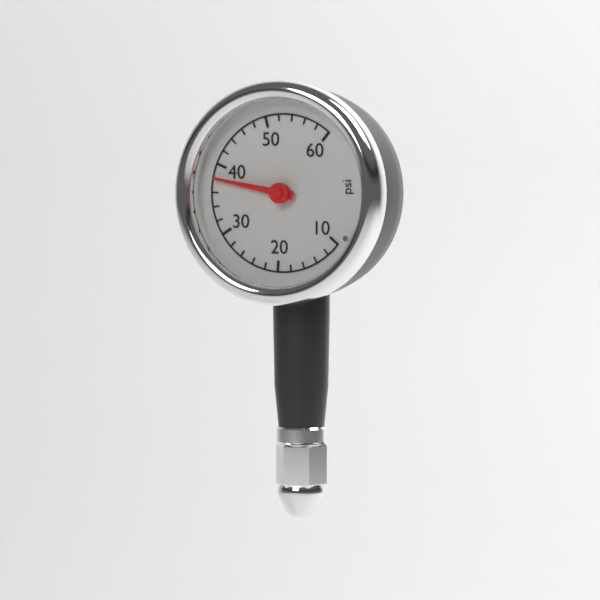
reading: 38 psi
